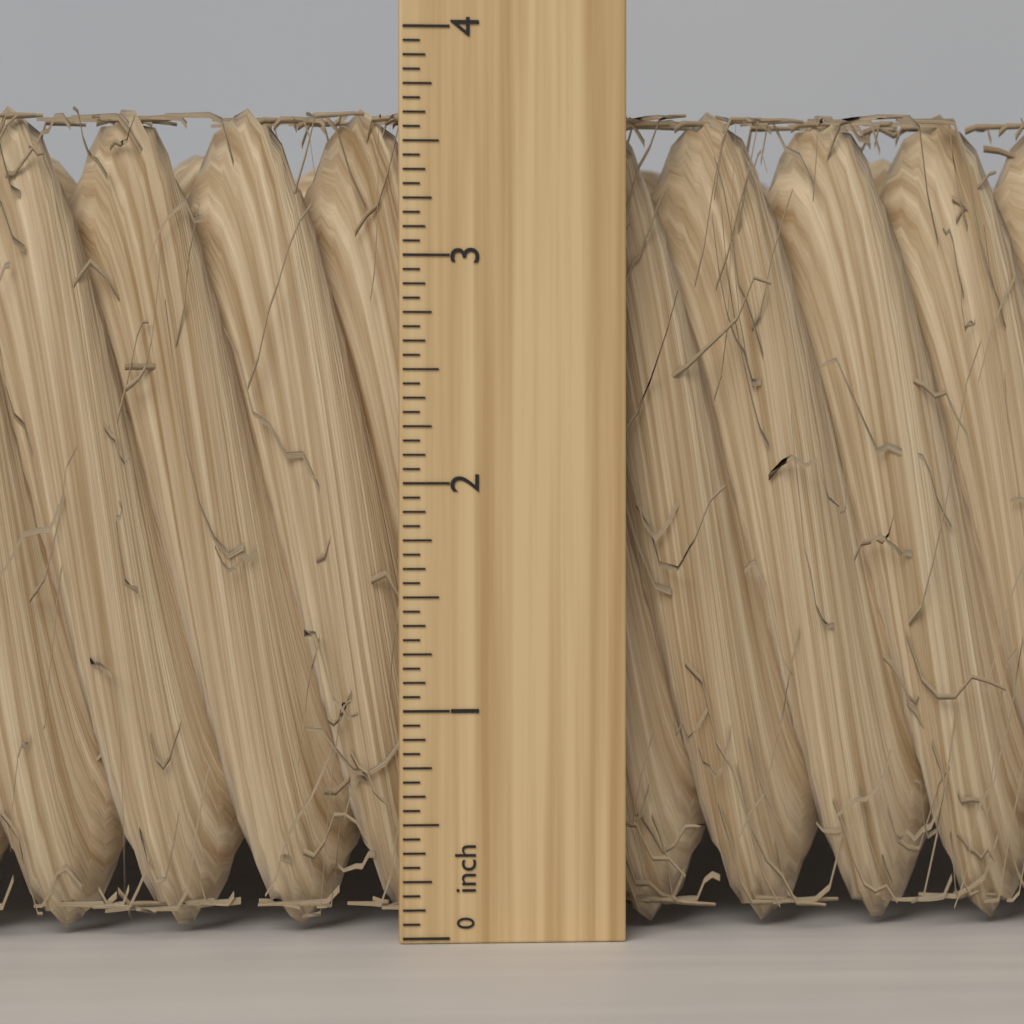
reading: 3.6875 inch
